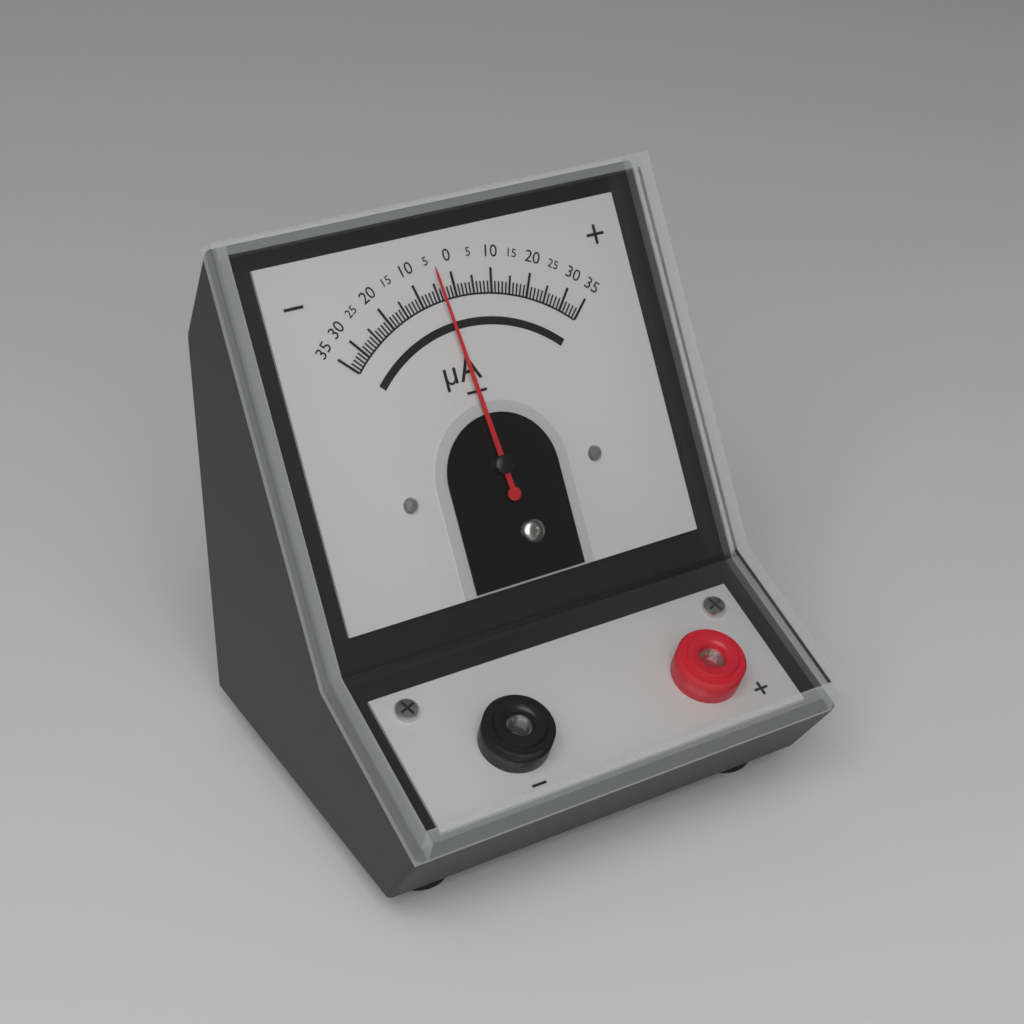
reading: -4 µA
